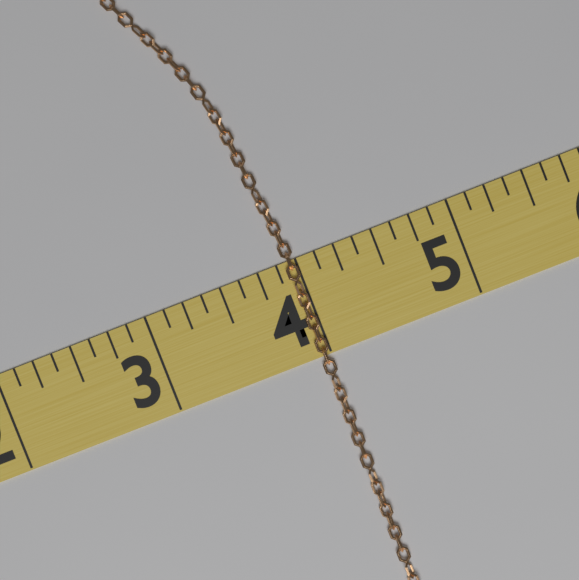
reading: 4.000 (no unit)
